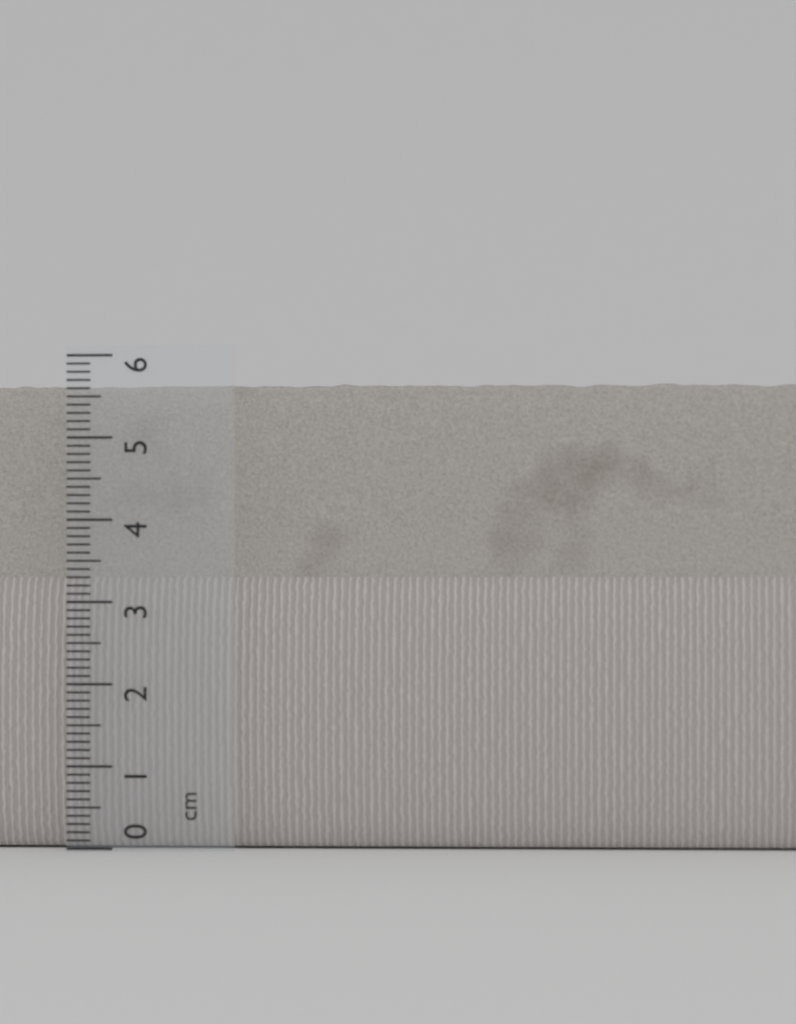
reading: 5.7 cm
